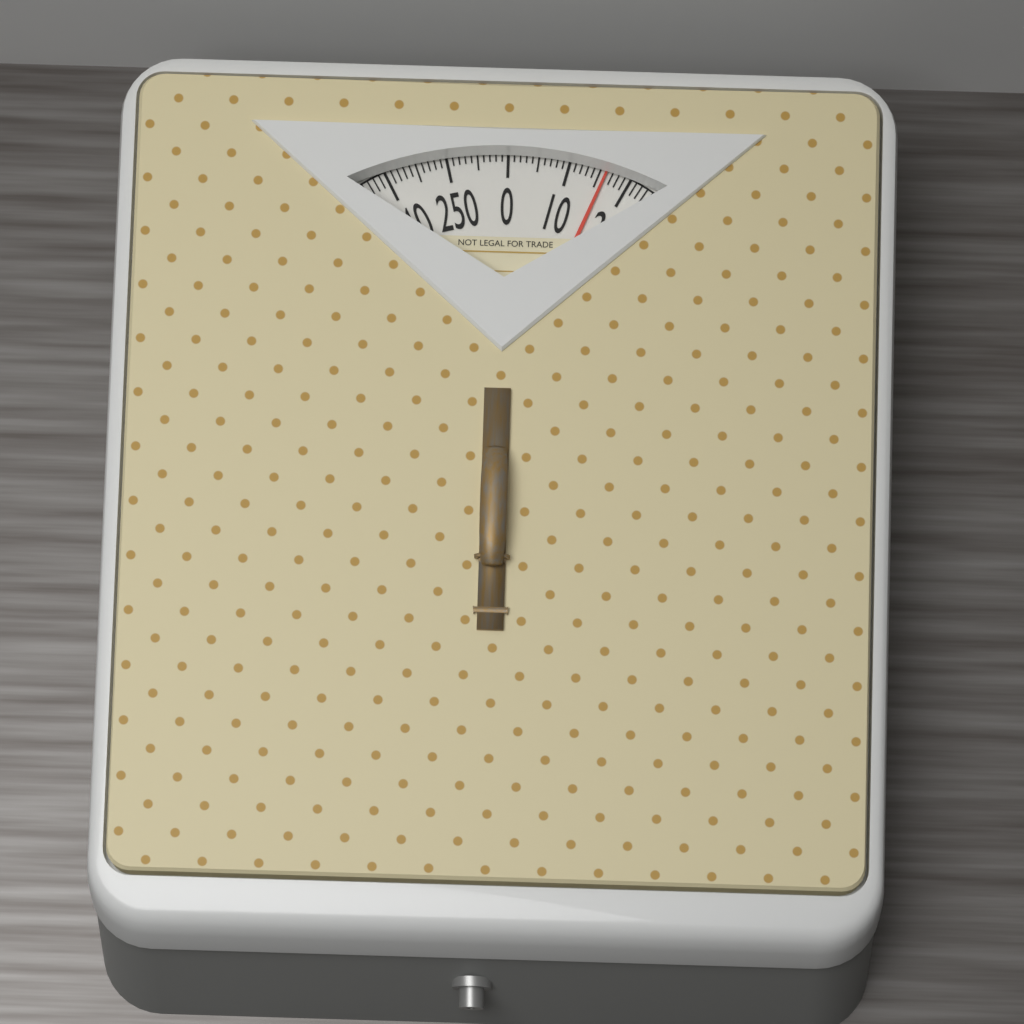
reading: 16 (no unit)
